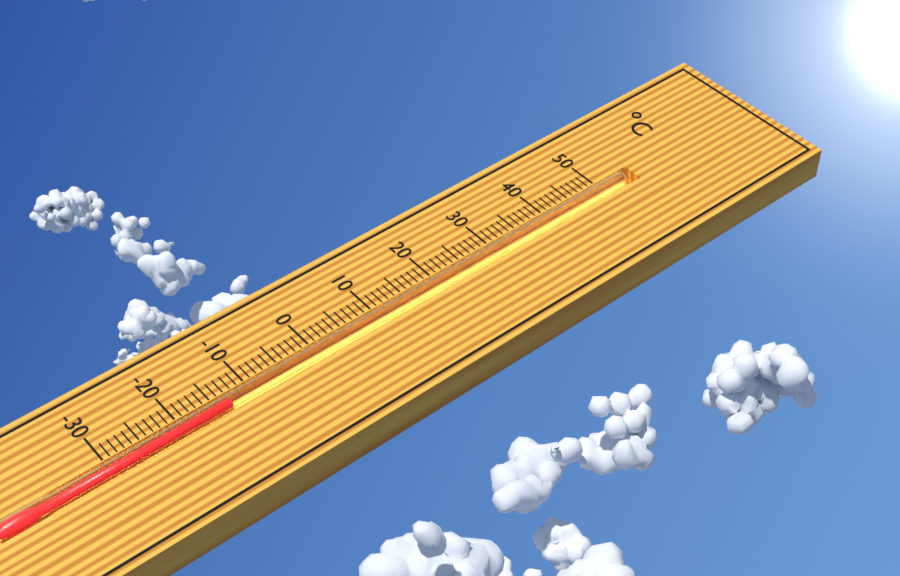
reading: -13 °C
